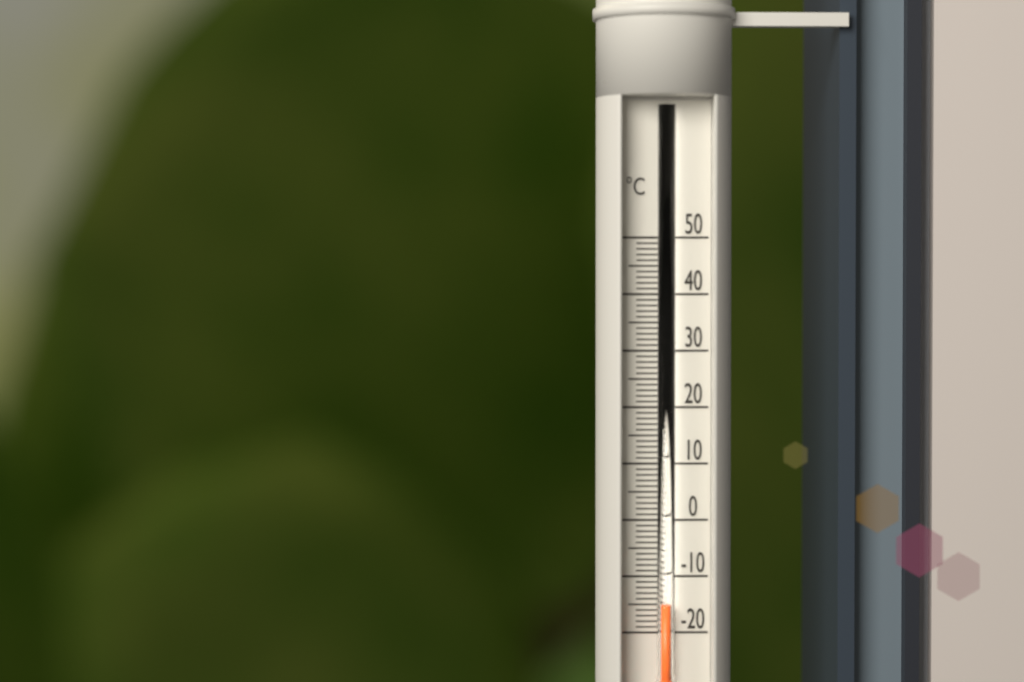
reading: -15 °C
